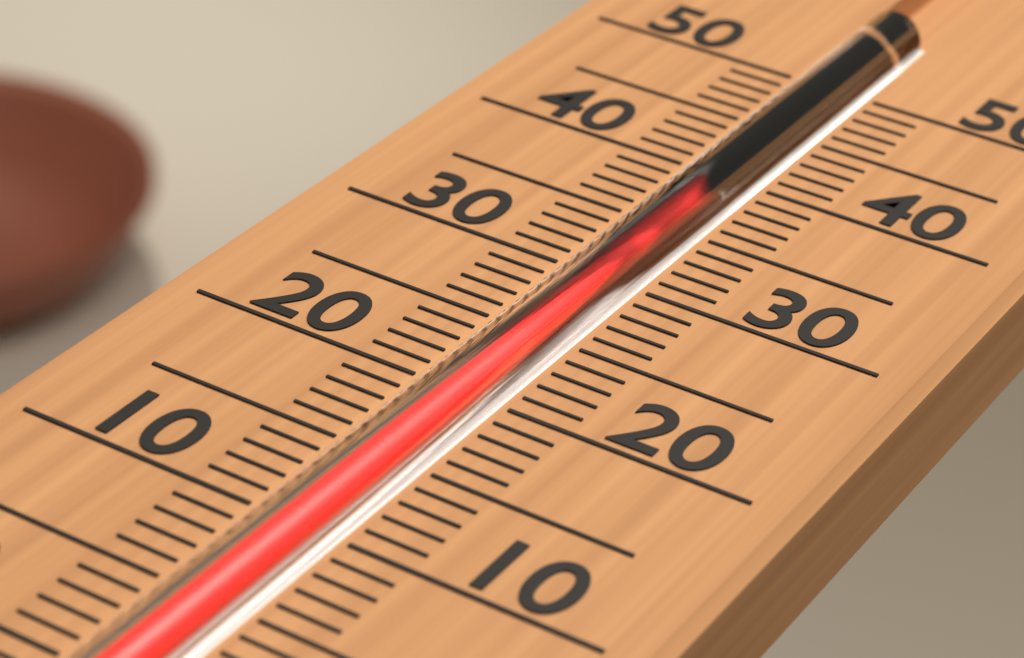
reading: 40 °C
